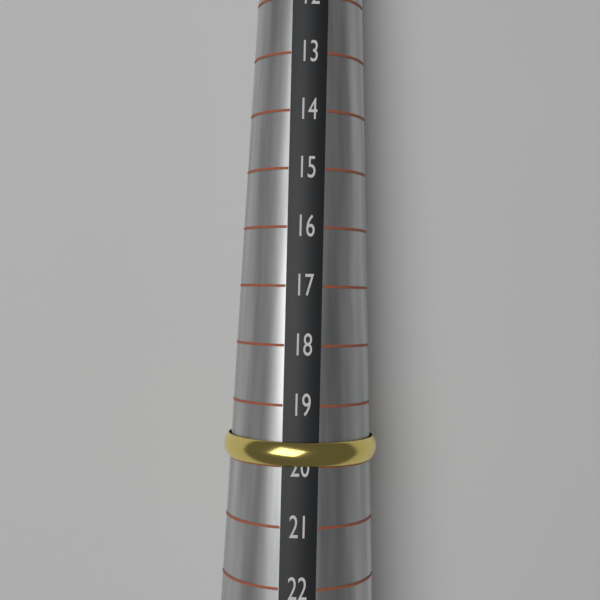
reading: 20 (no unit)
